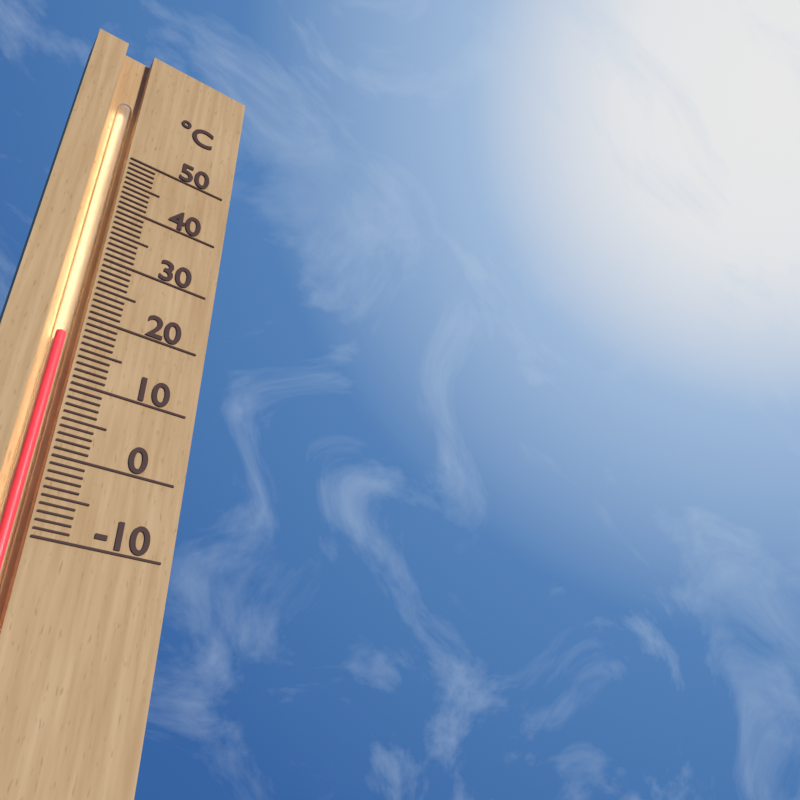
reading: 17 °C
